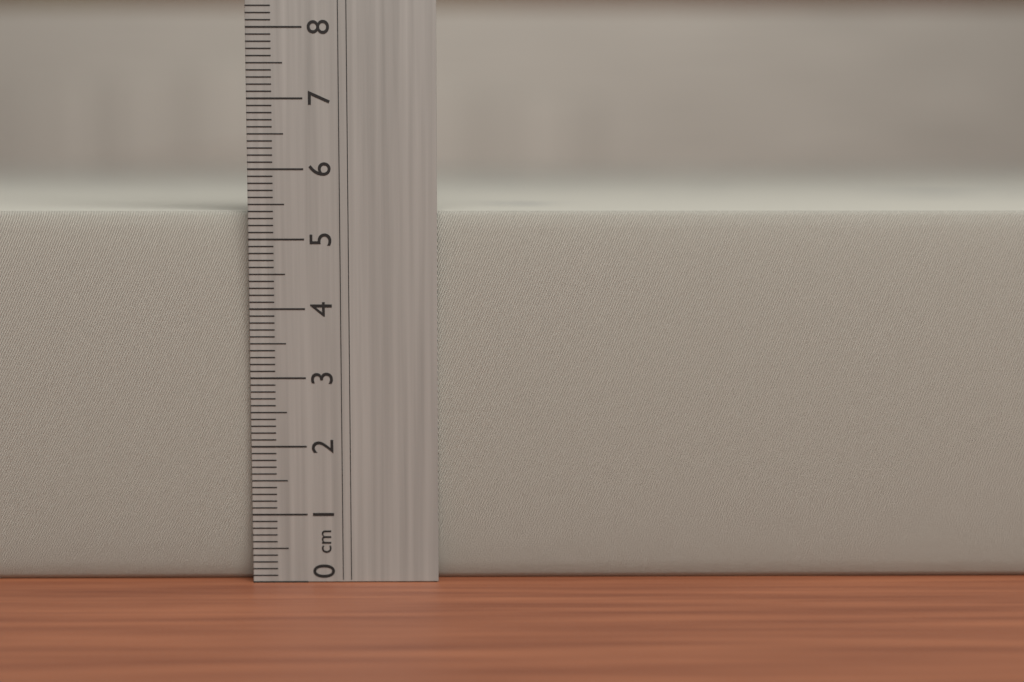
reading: 5.4 cm
